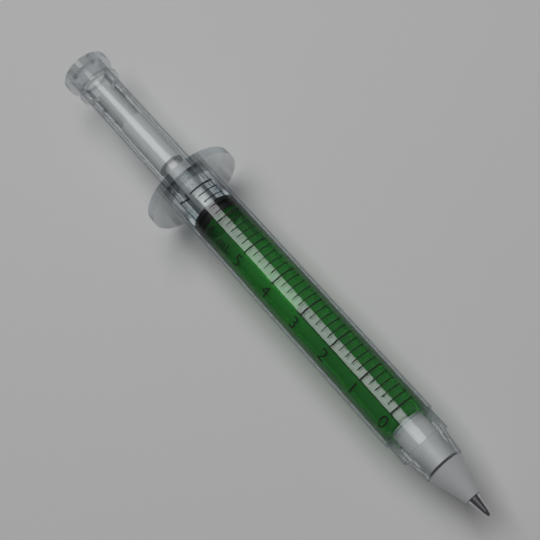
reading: 6.2 mL
